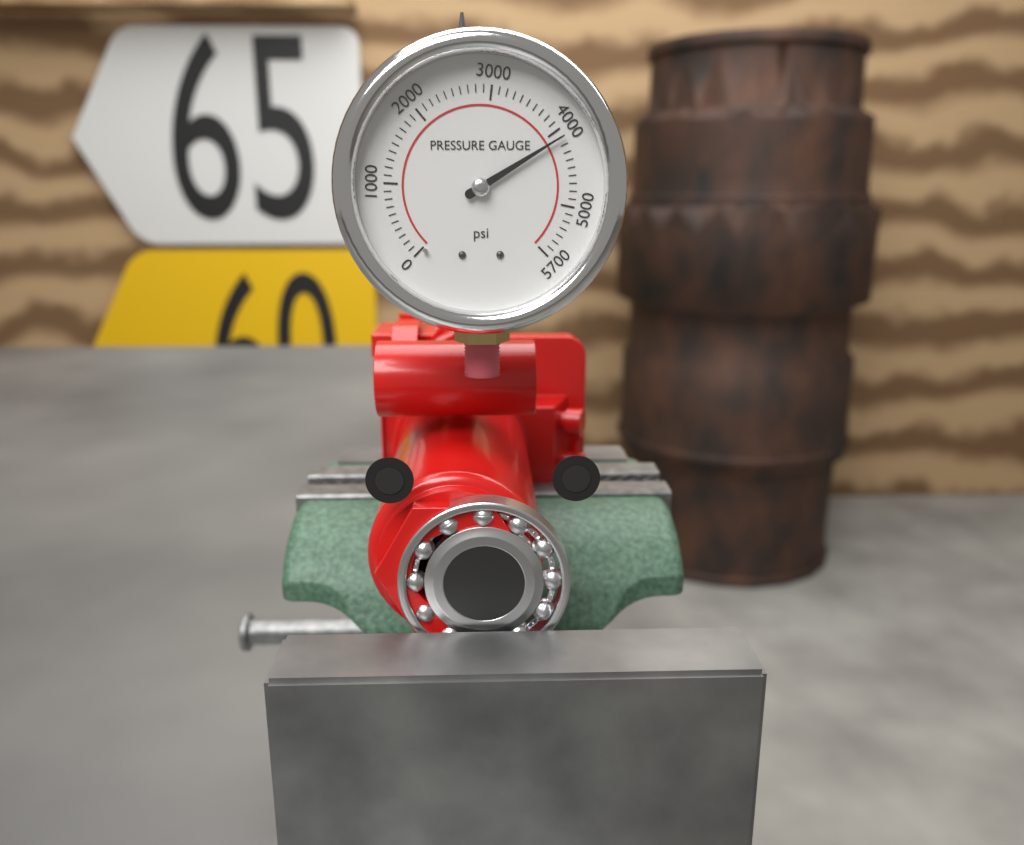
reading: 4100 psi
